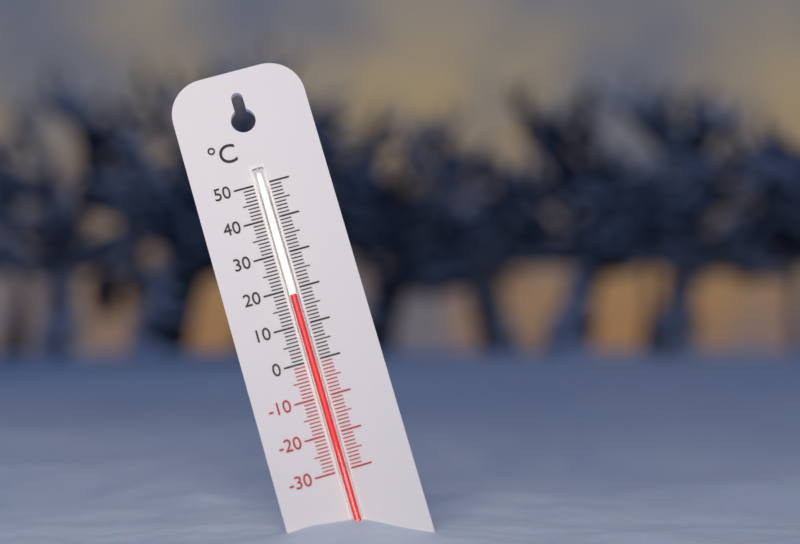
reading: 18 °C
